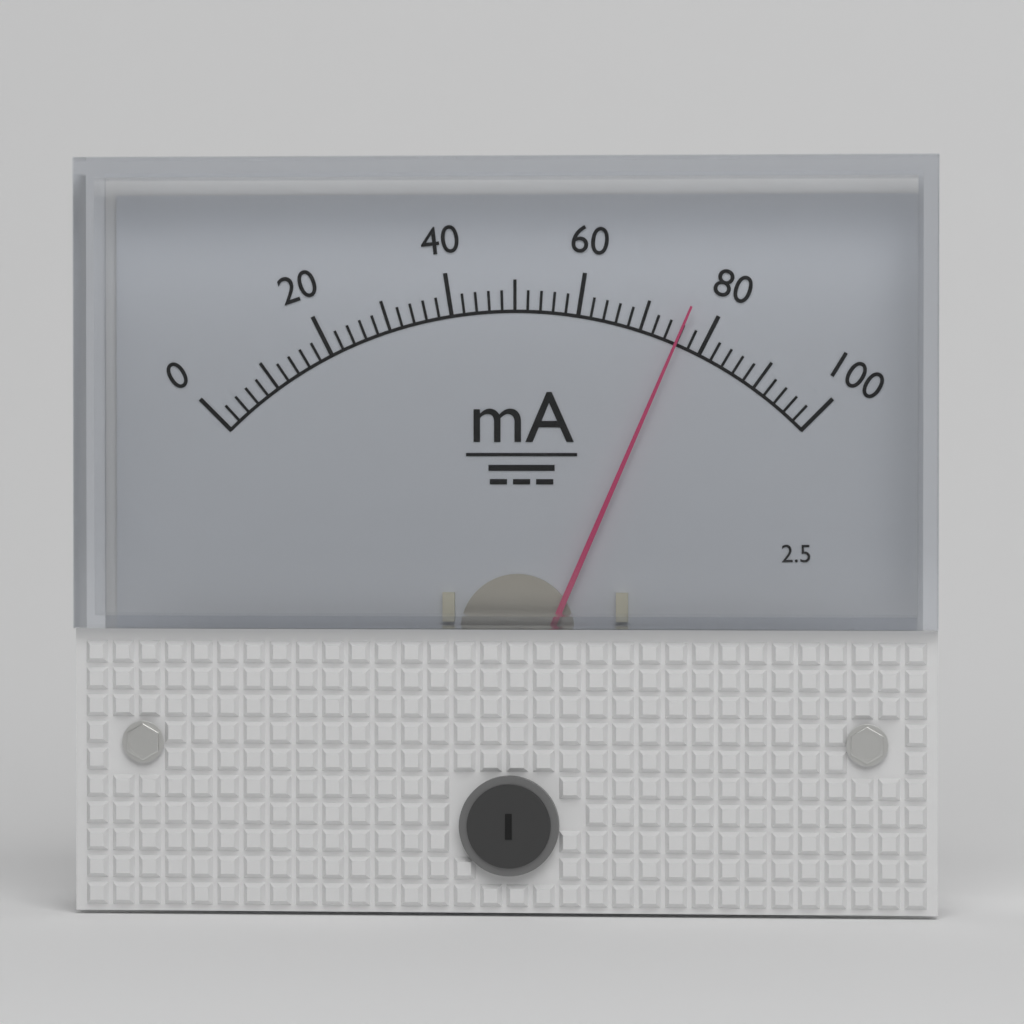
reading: 76 mA
